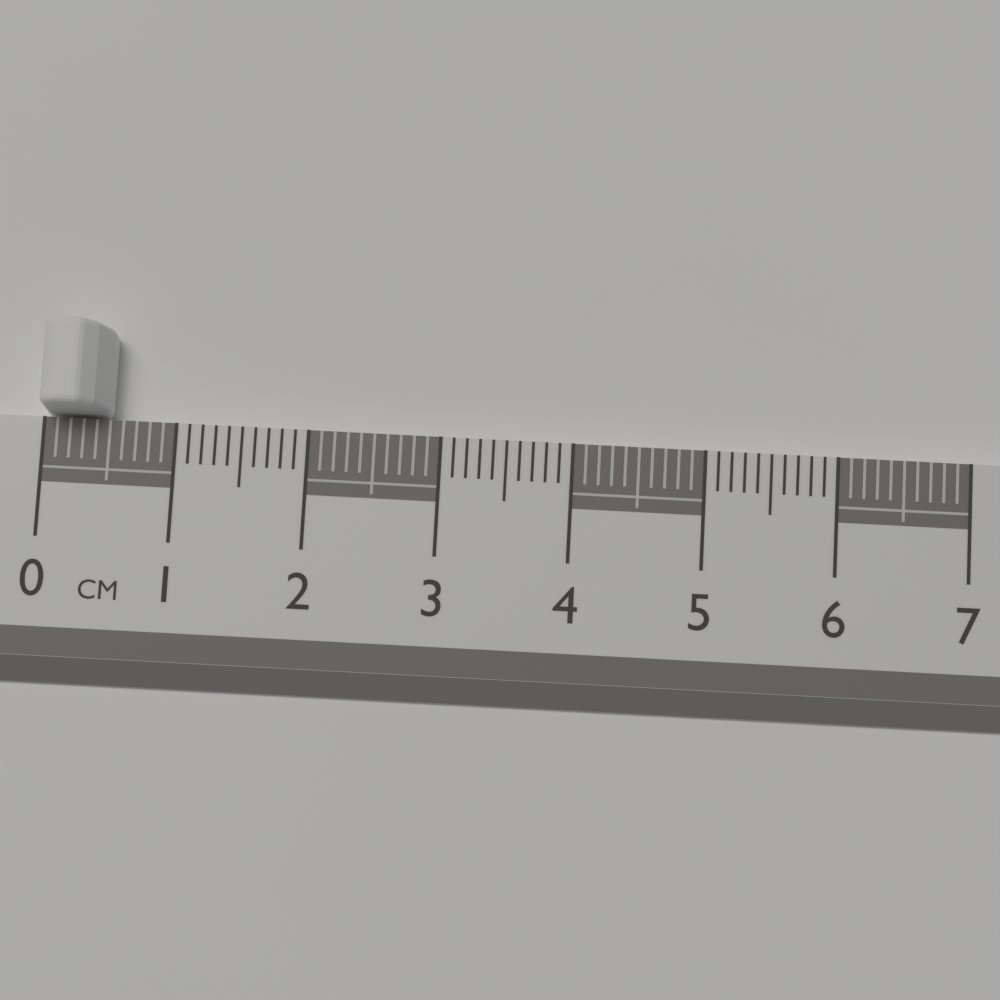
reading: 0.5 cm
